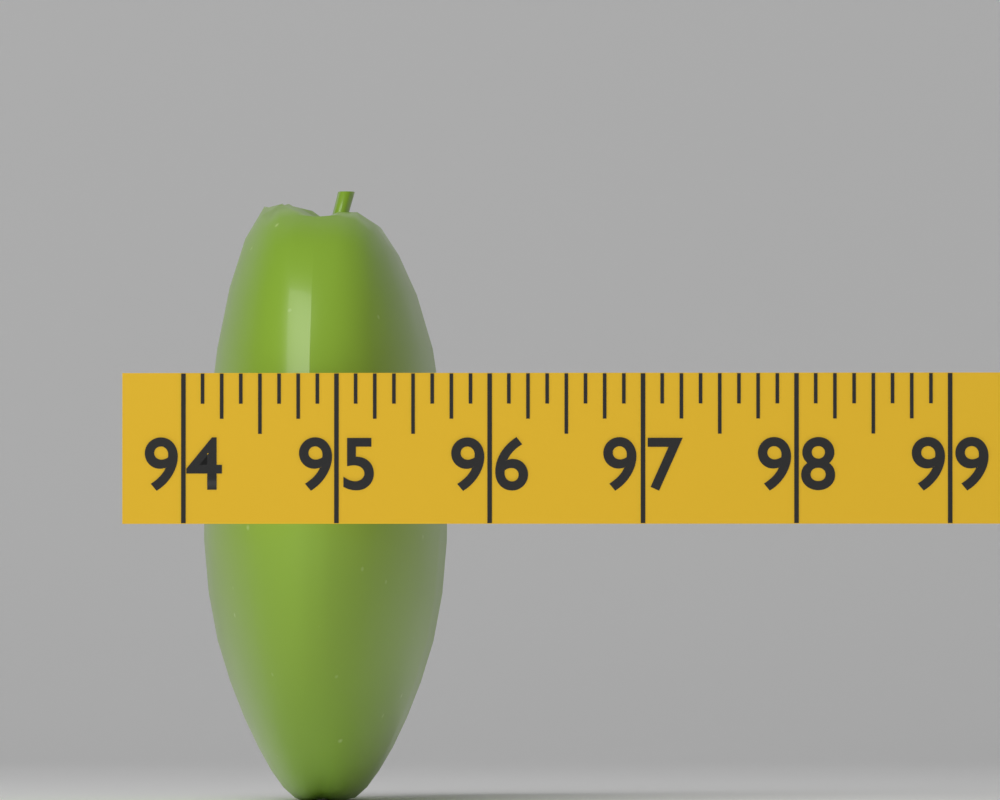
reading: 95.625 (no unit)
